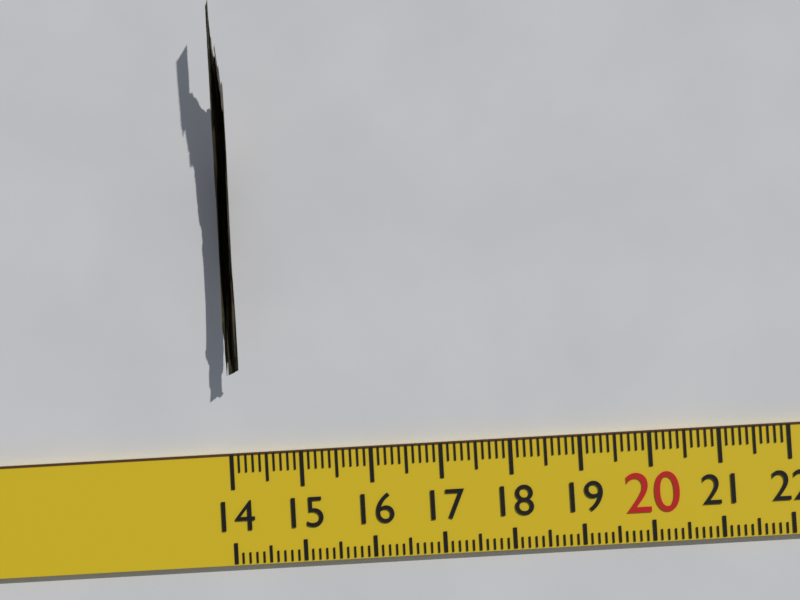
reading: 14.2 (no unit)
